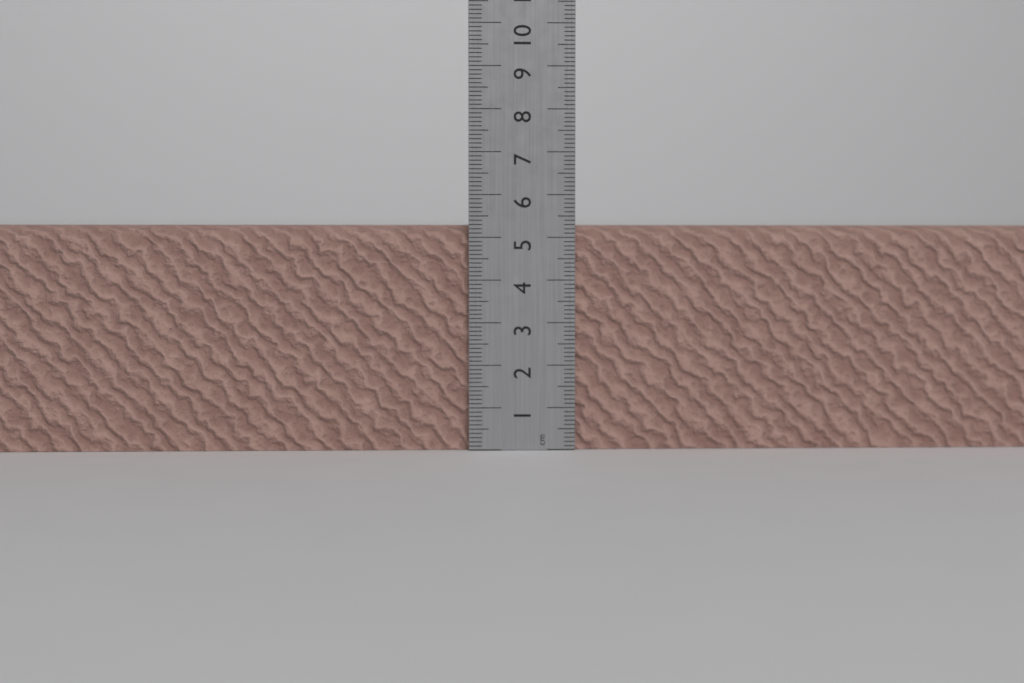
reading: 5.3 cm
